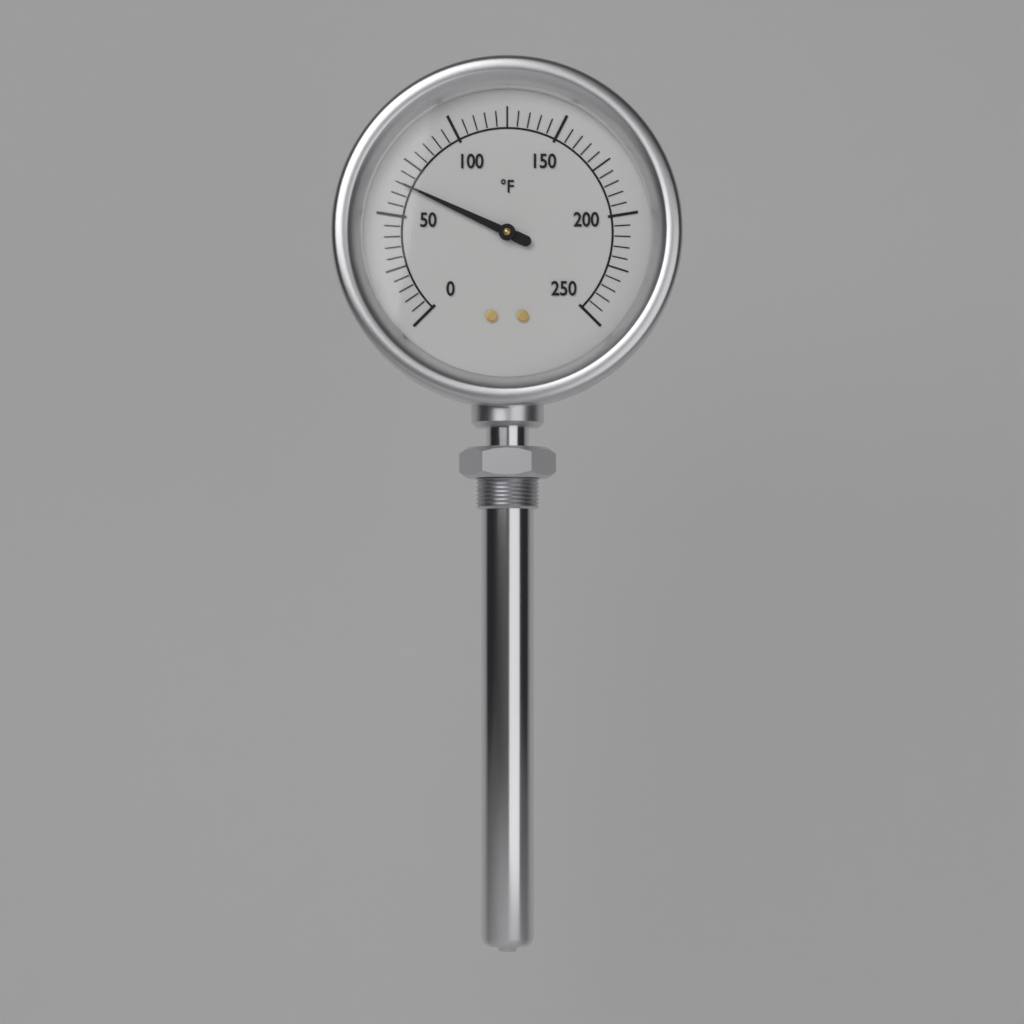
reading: 65 °F
